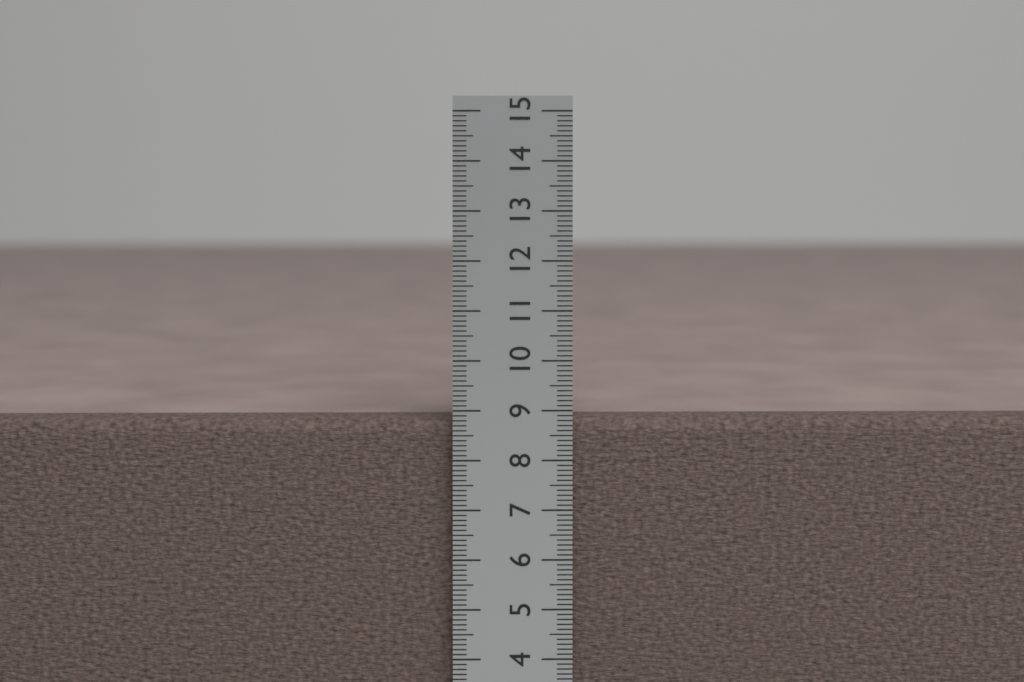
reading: 8.8 cm
